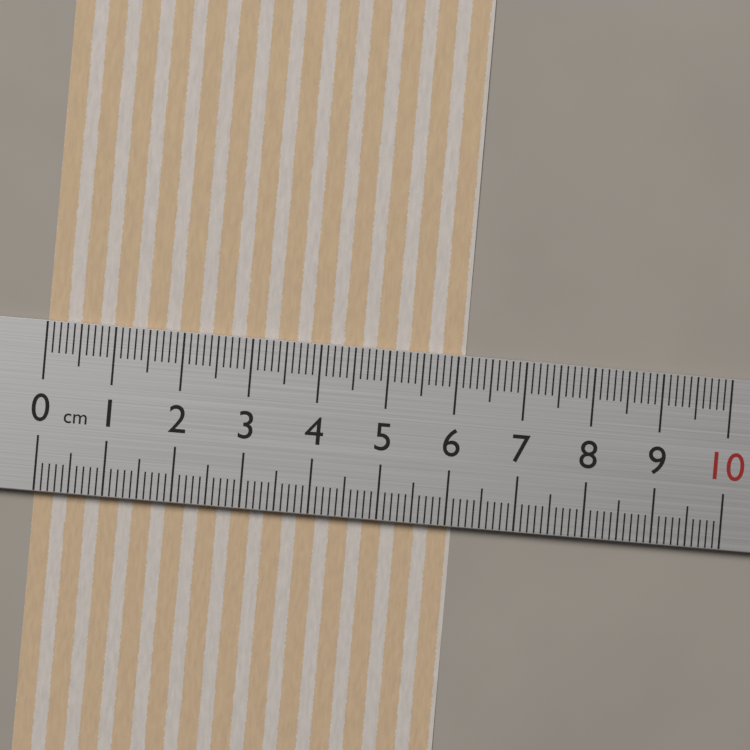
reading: 6.1 cm
